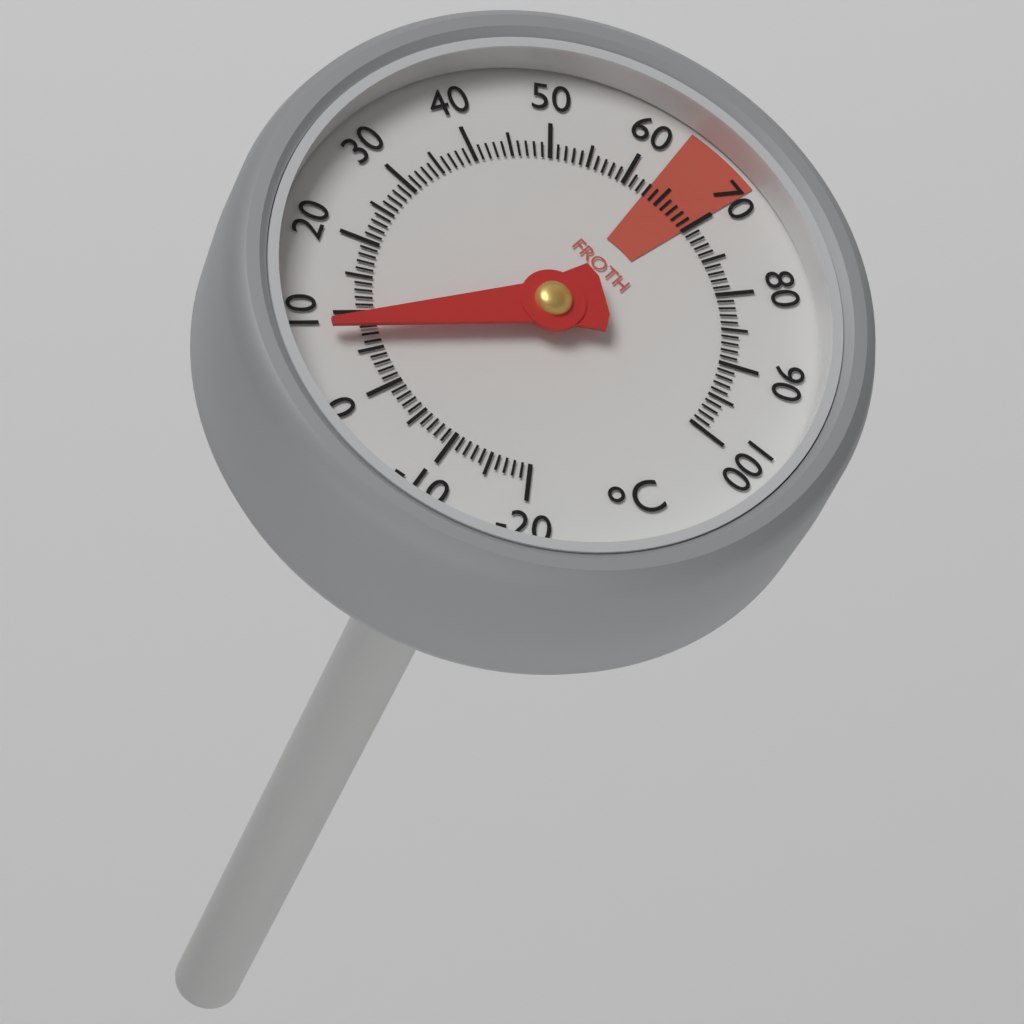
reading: 8 °C
